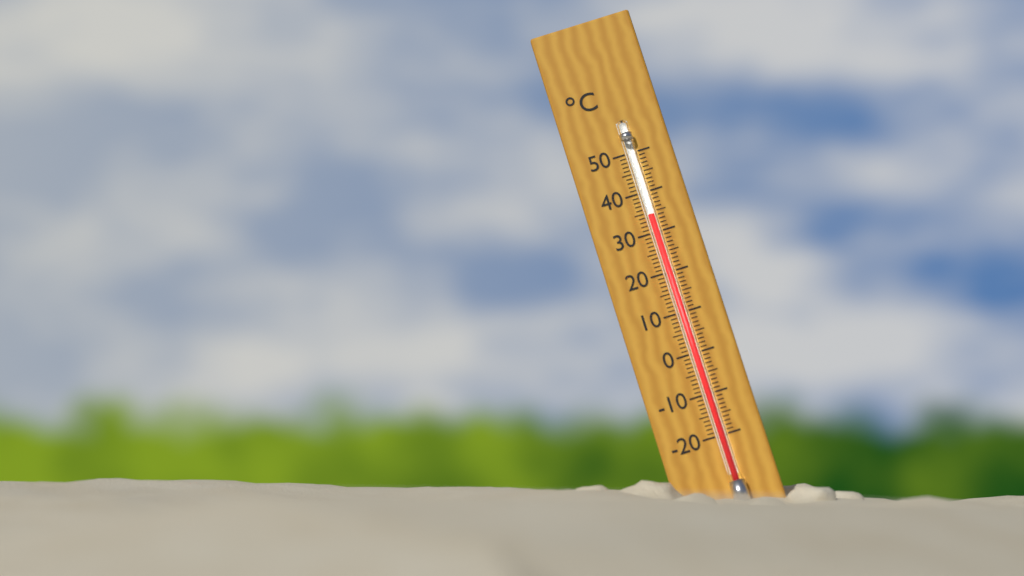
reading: 34 °C
